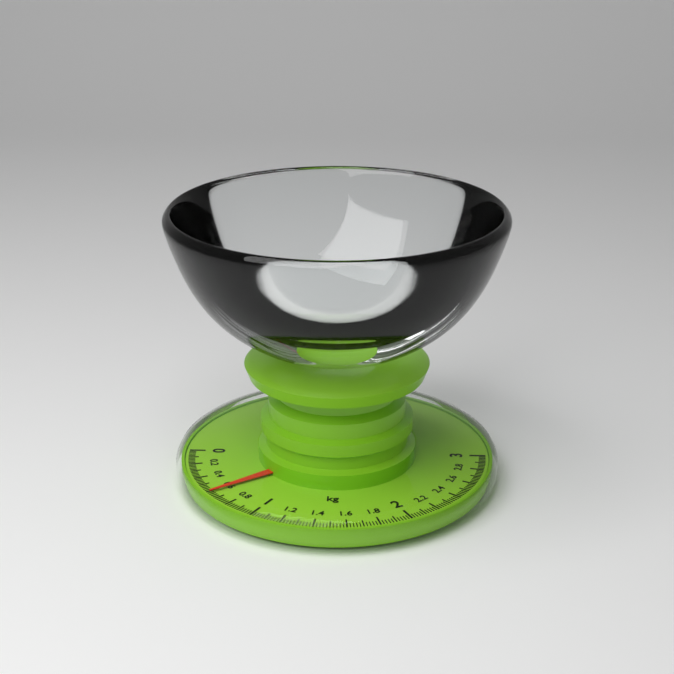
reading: 0.62 kg
